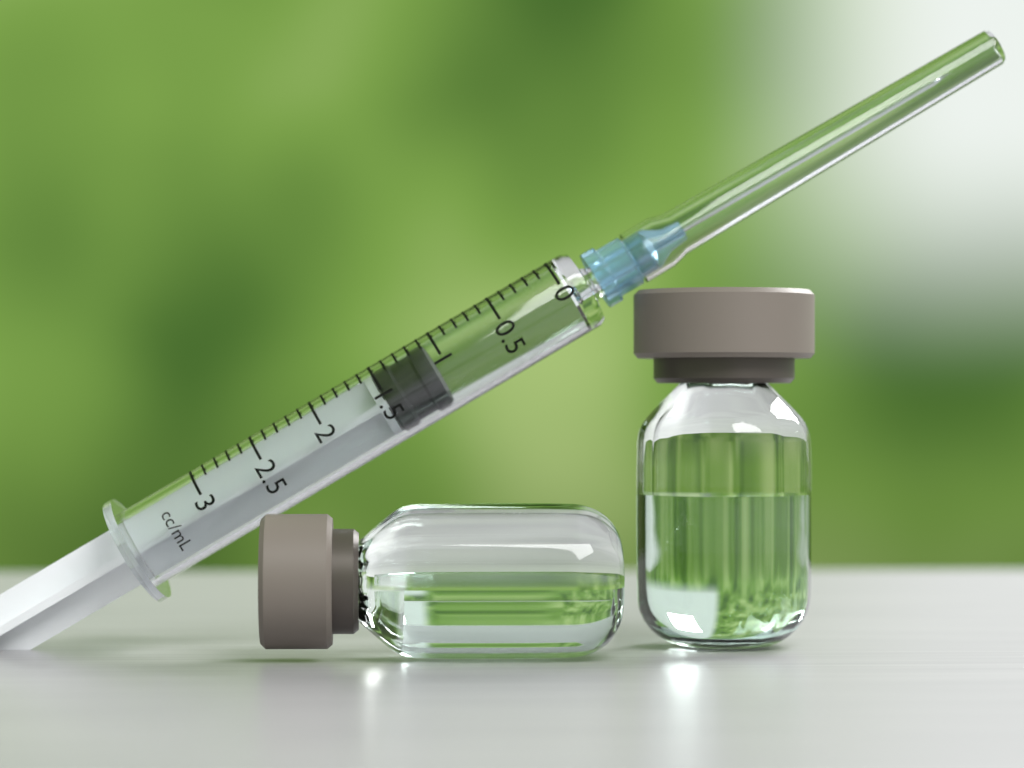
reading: 1.1 mL
